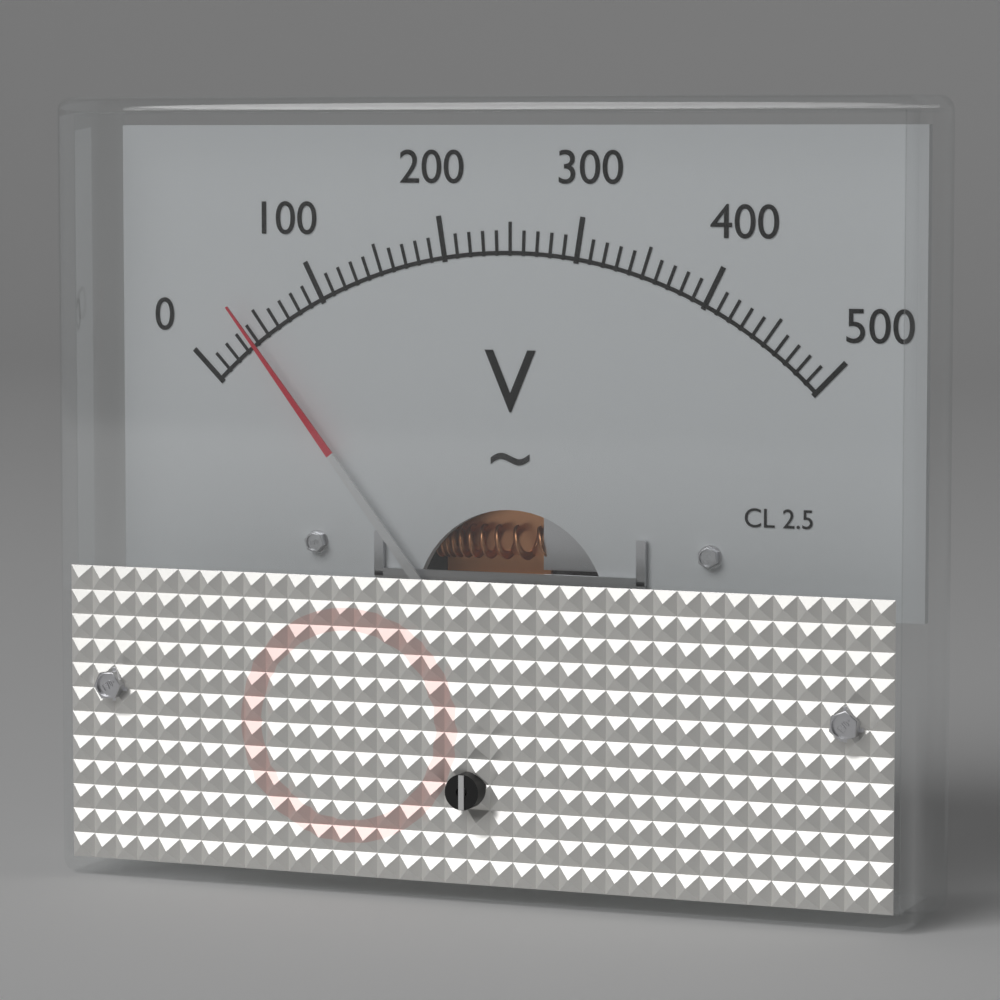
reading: 40 V
